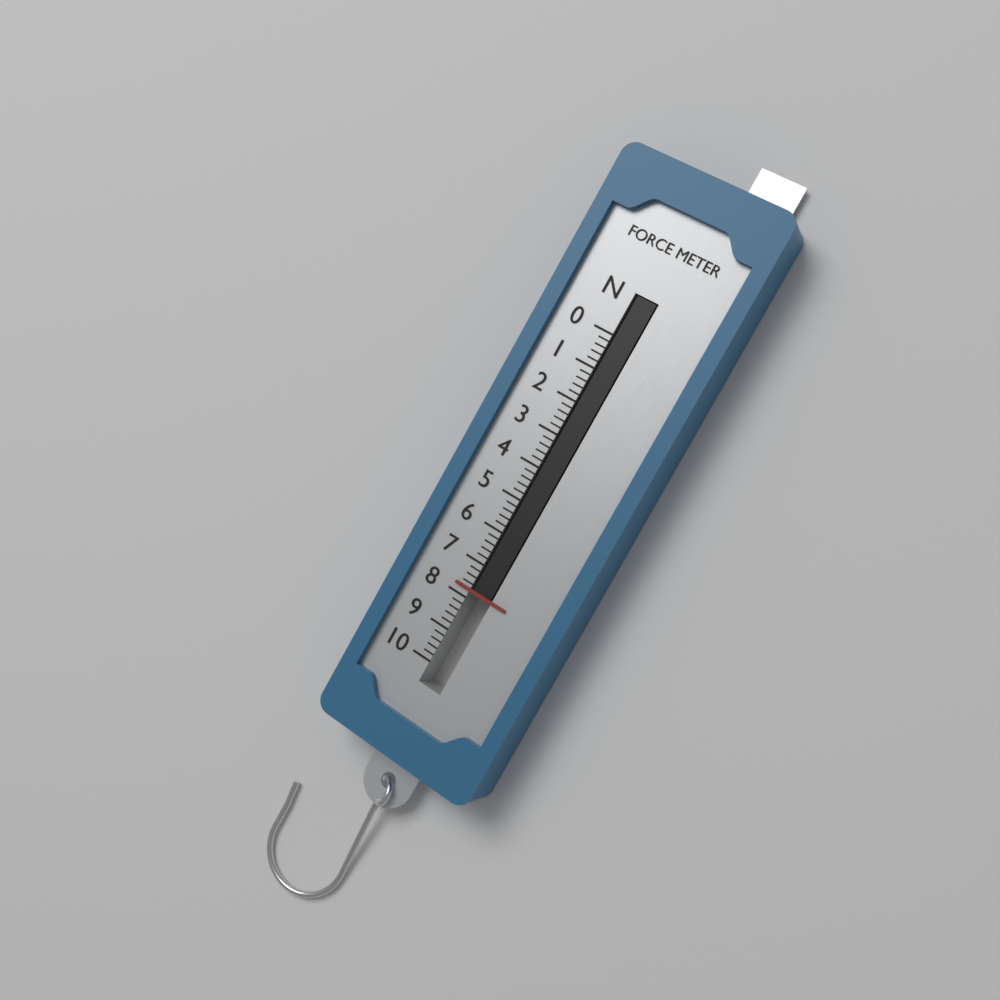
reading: 7.8 N
